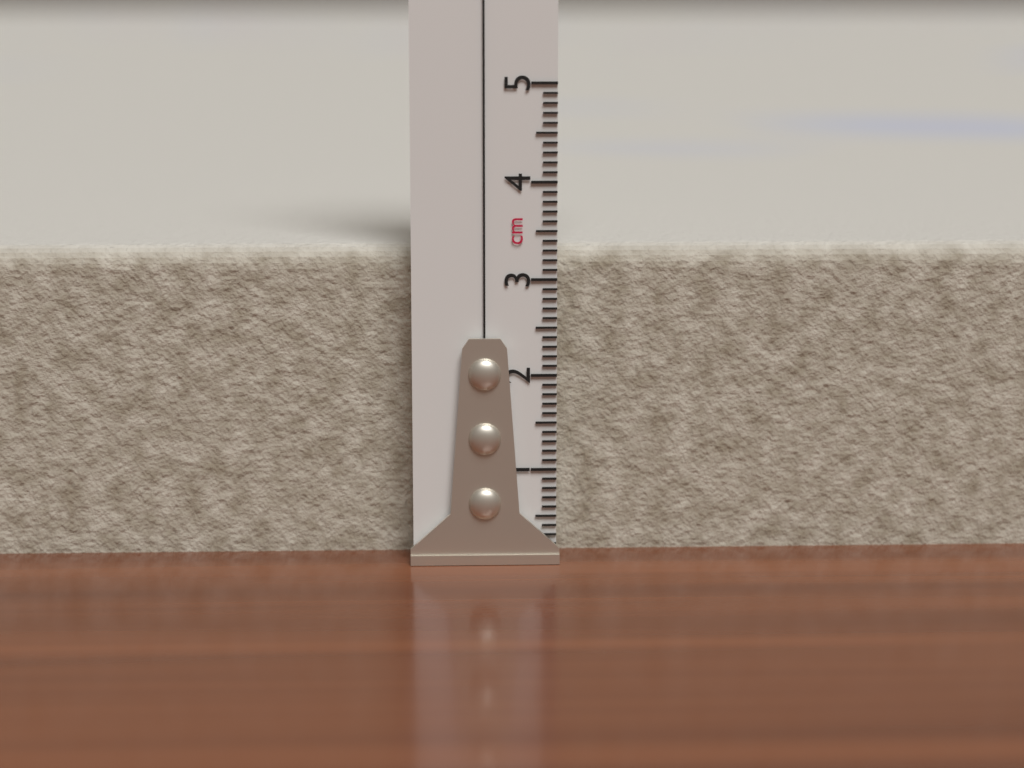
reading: 3.3 cm
